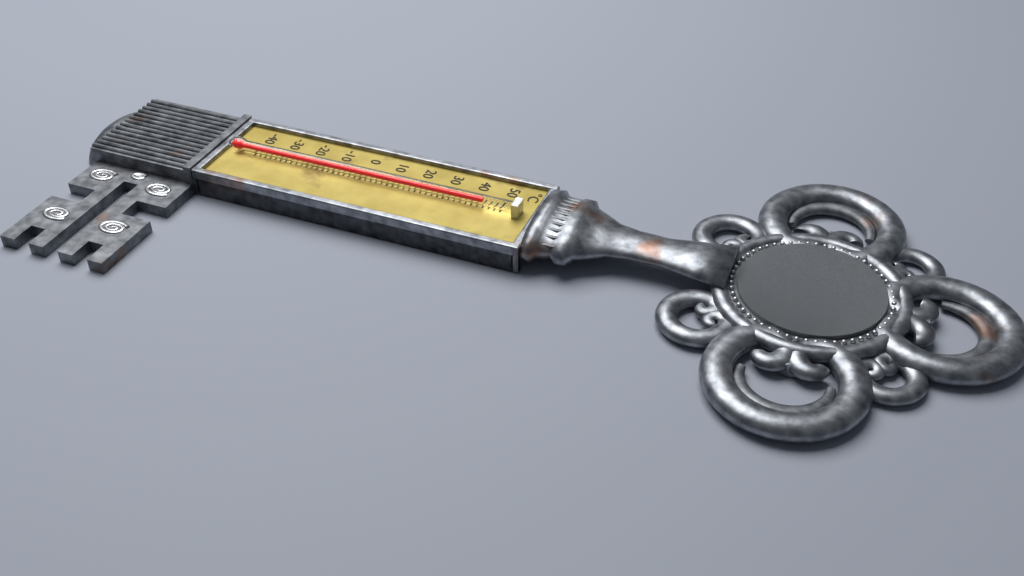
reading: 44 °C
